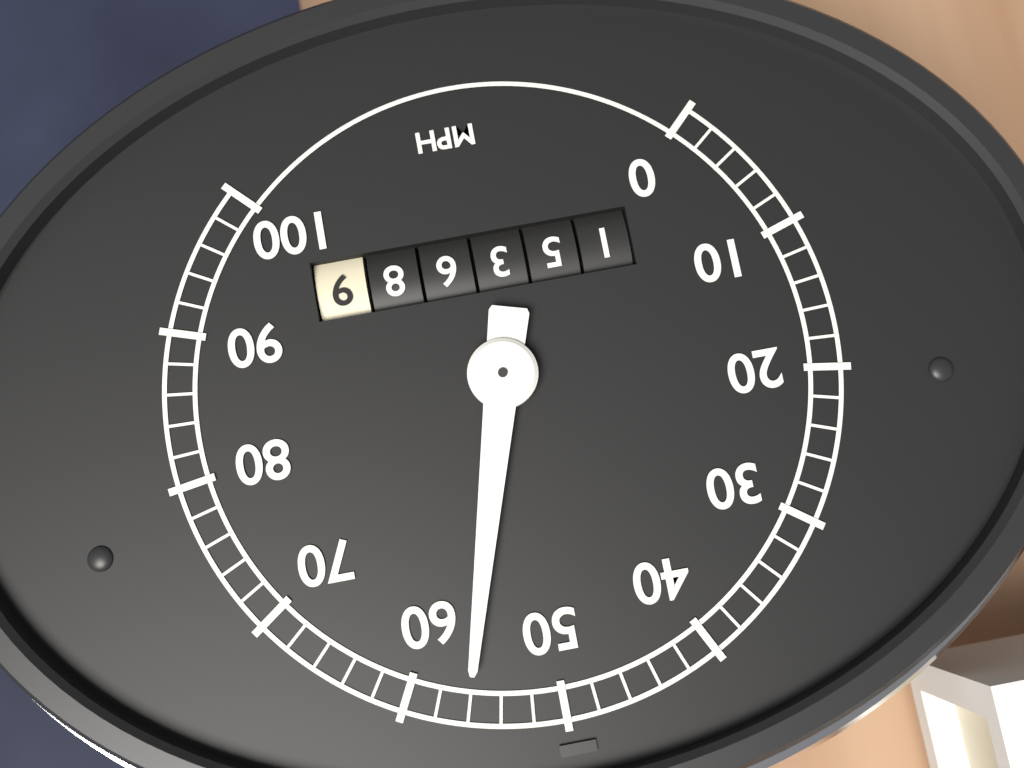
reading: 56 mph
